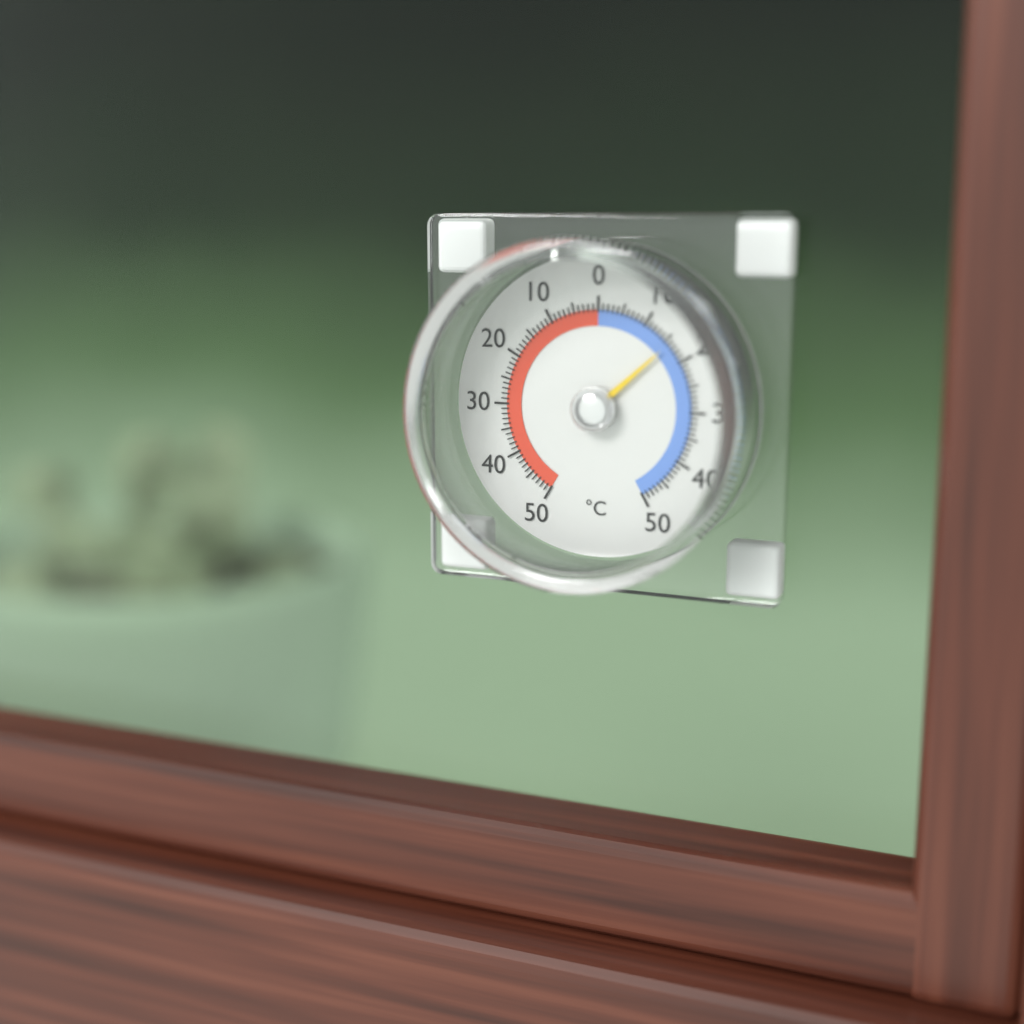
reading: -16 °C
